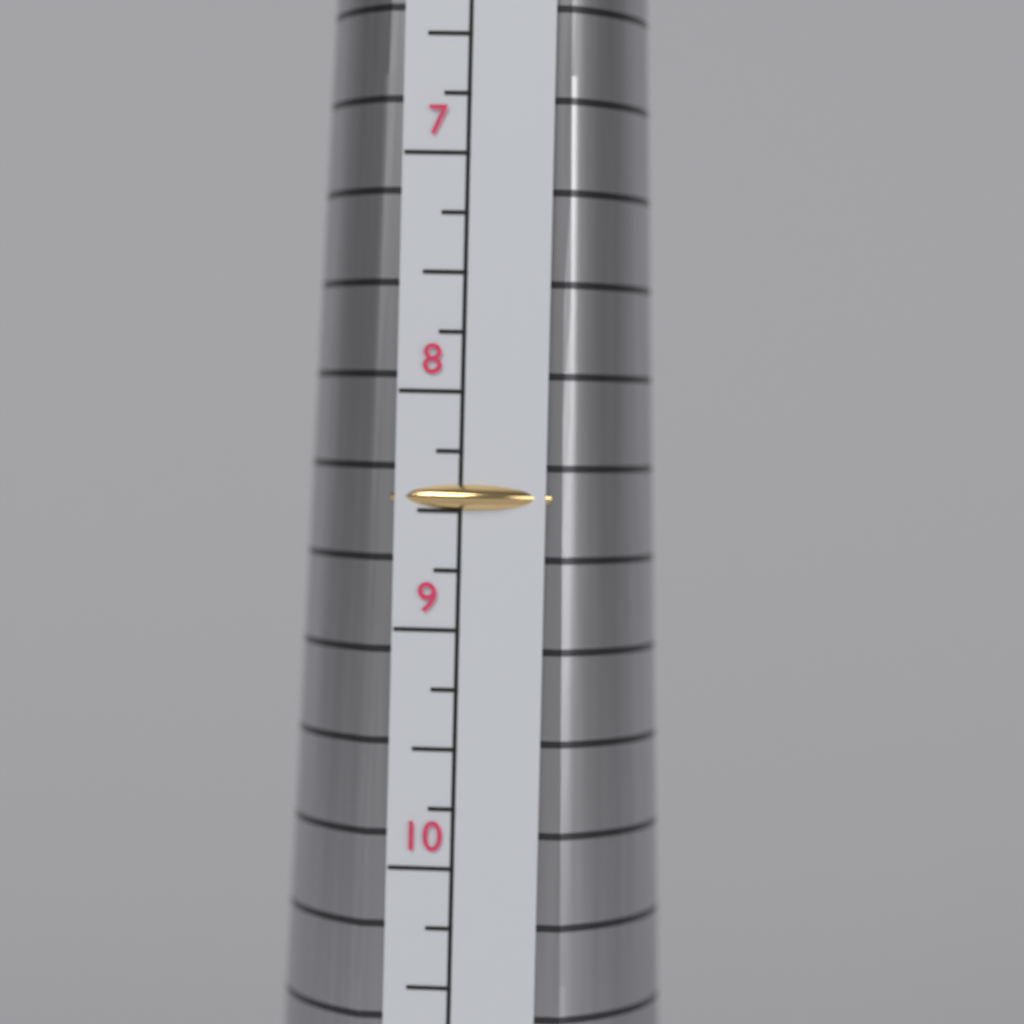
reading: 8.50 (no unit)
